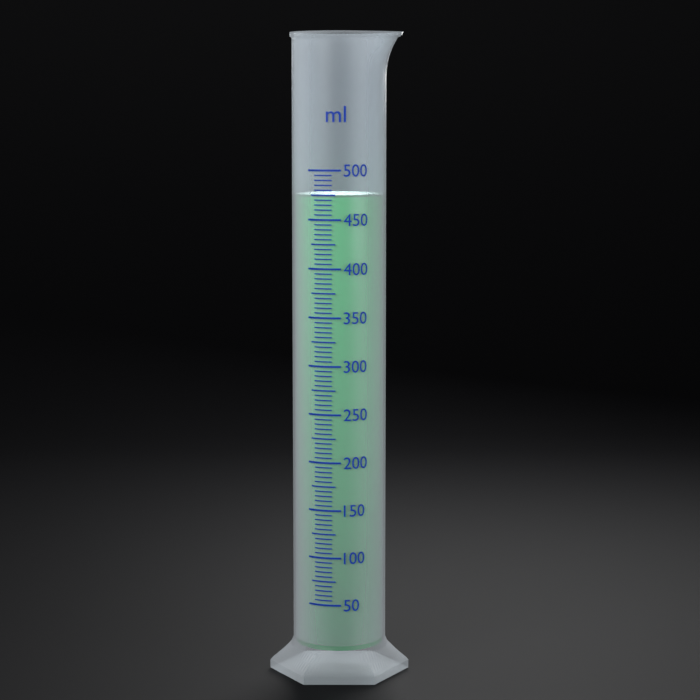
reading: 475 ml
